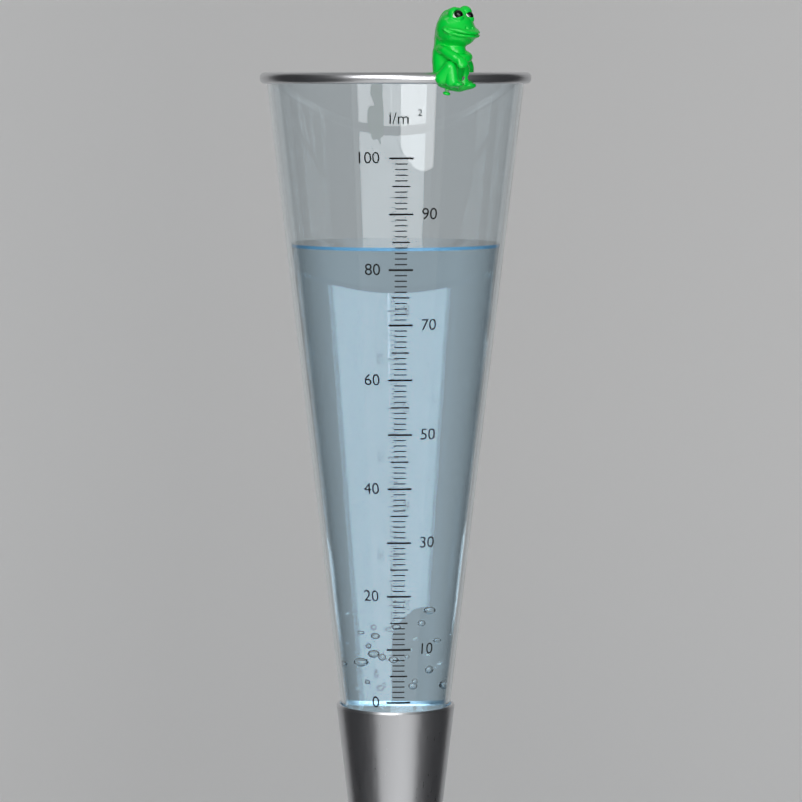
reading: 84 l/m²
